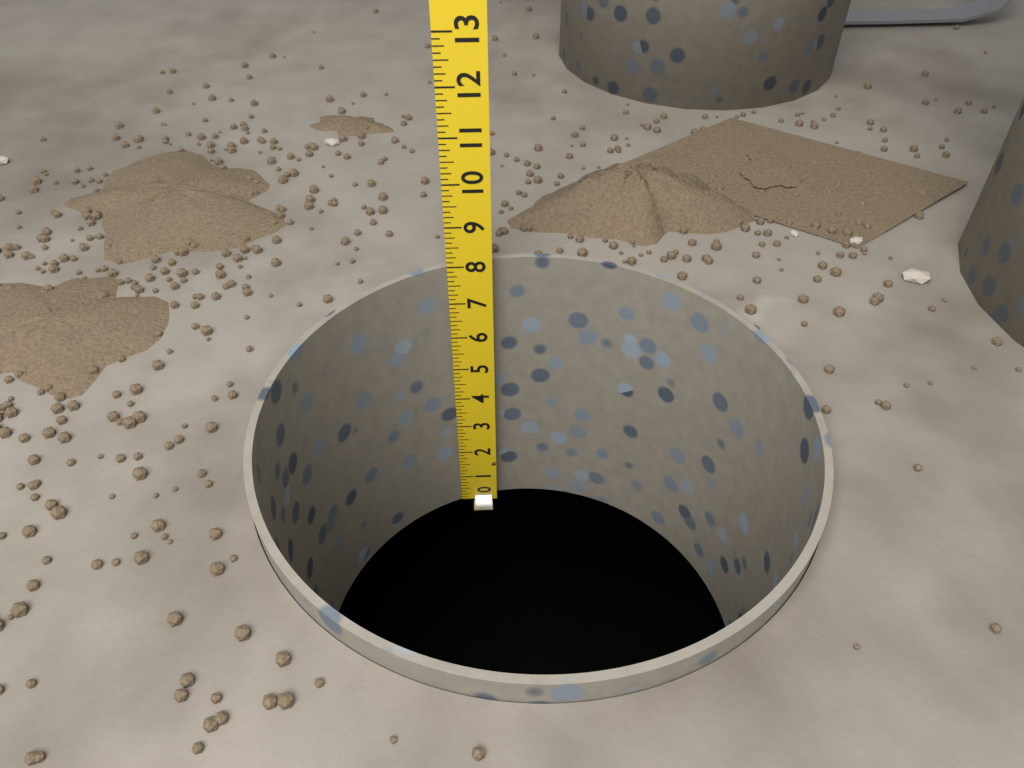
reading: 8.000 in
